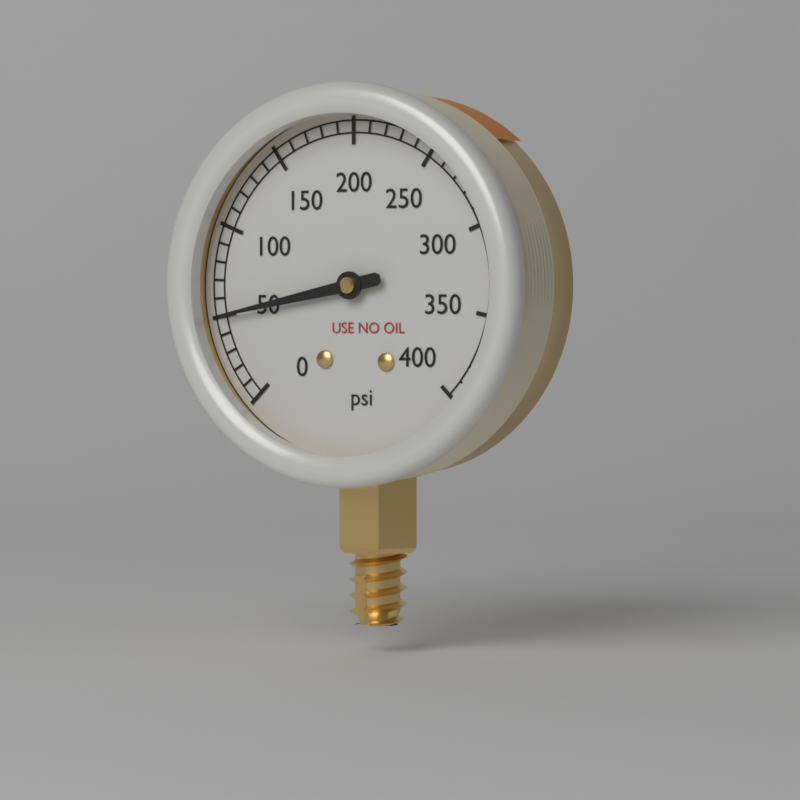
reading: 50 psi
